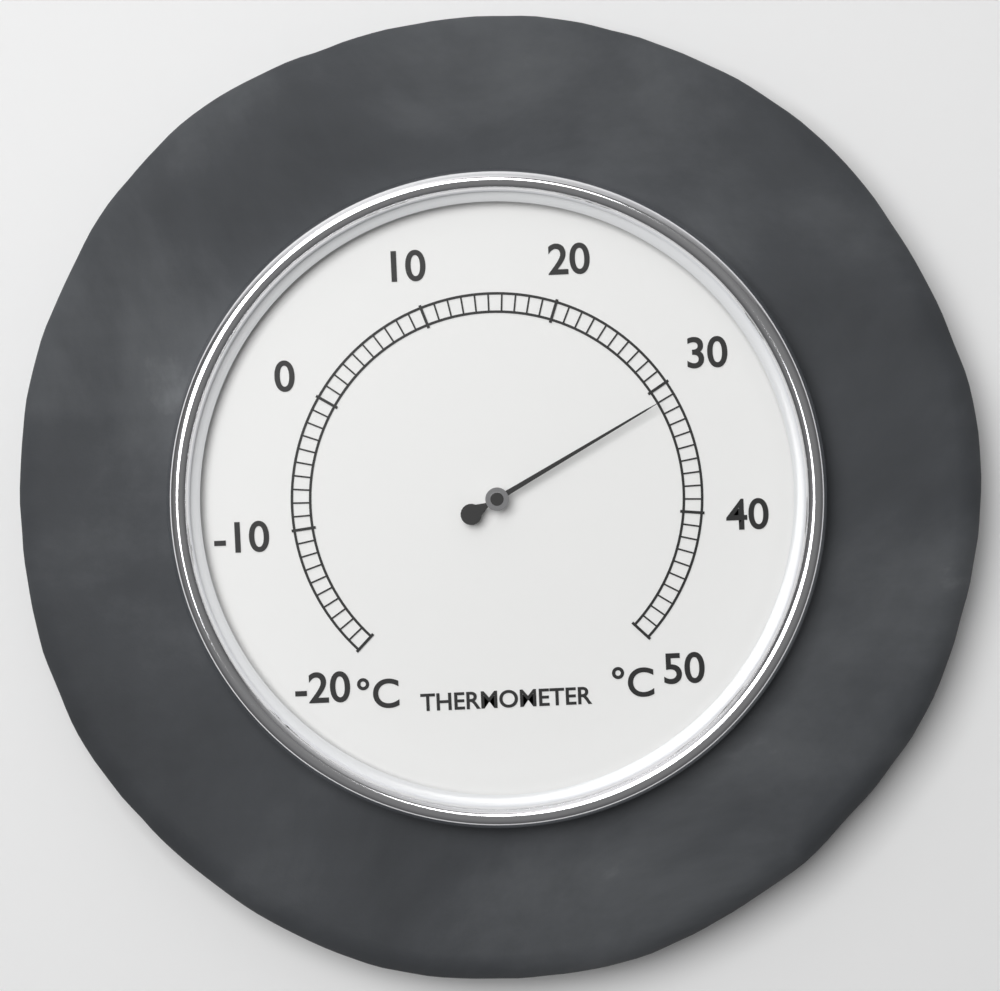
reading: 31 °C
